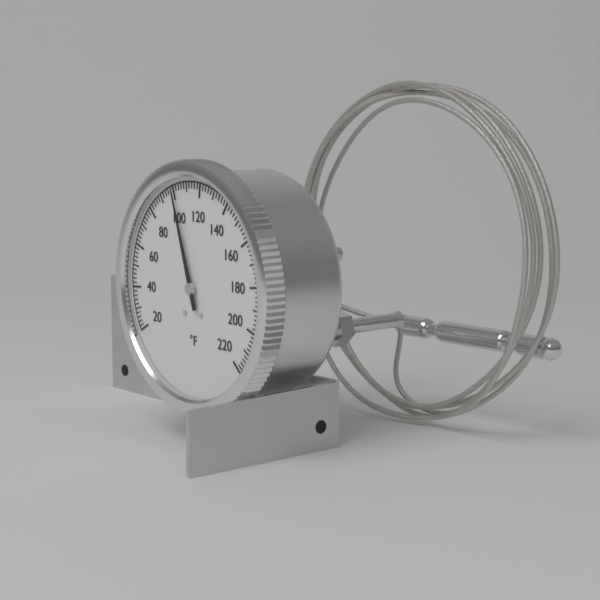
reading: 100 °F
